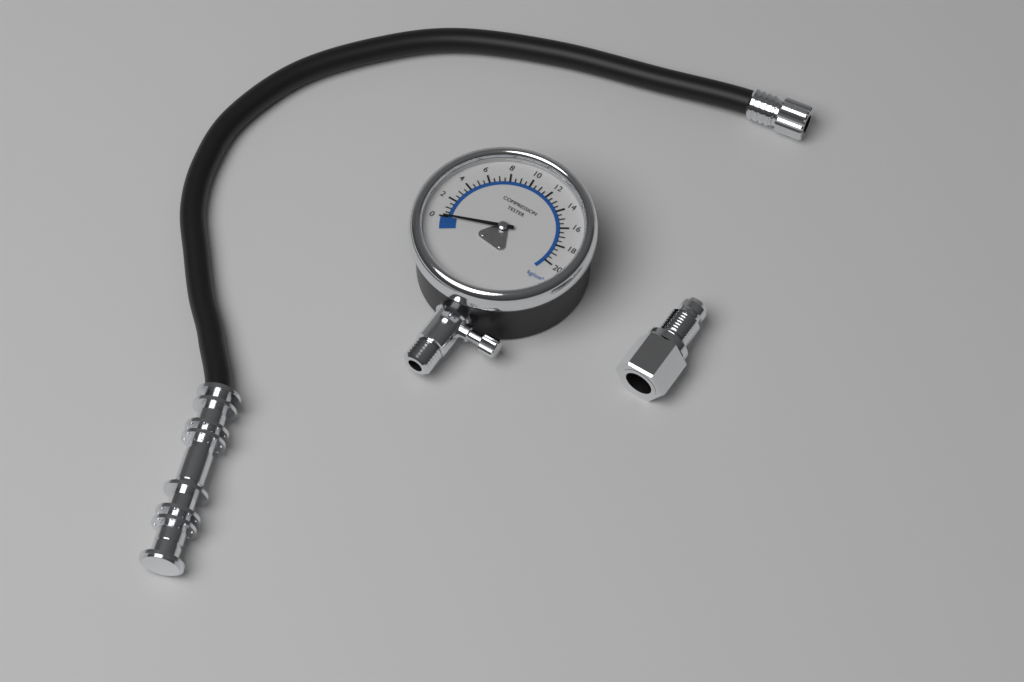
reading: 0.0 kg/cm²
